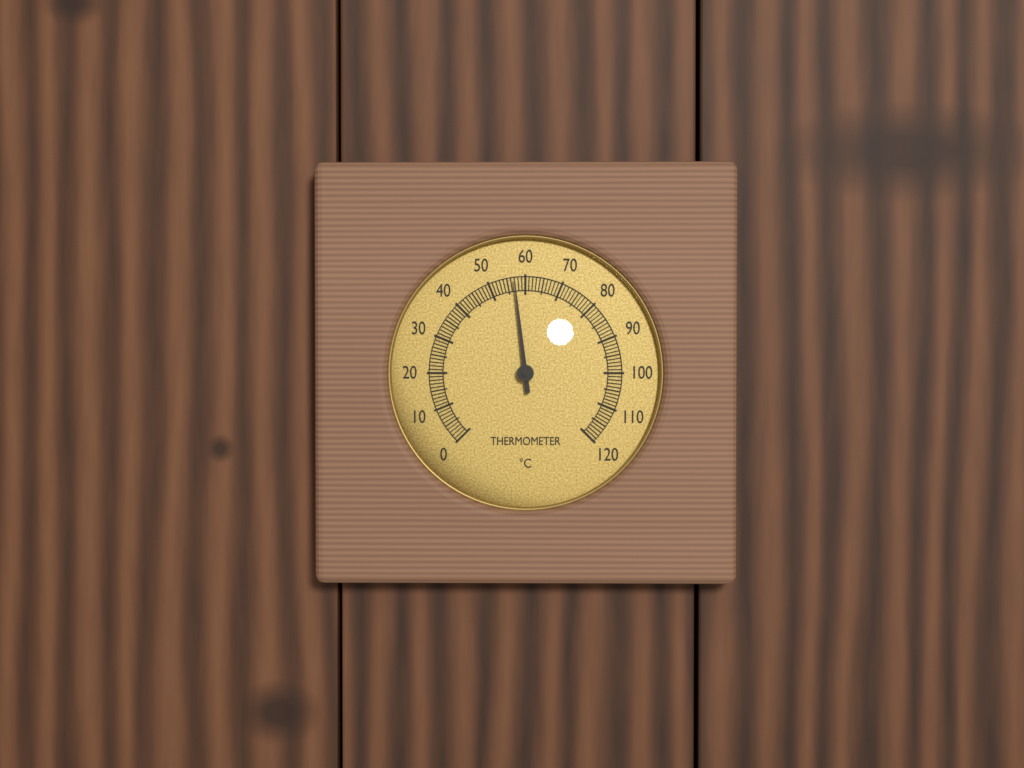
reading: 57 °C
